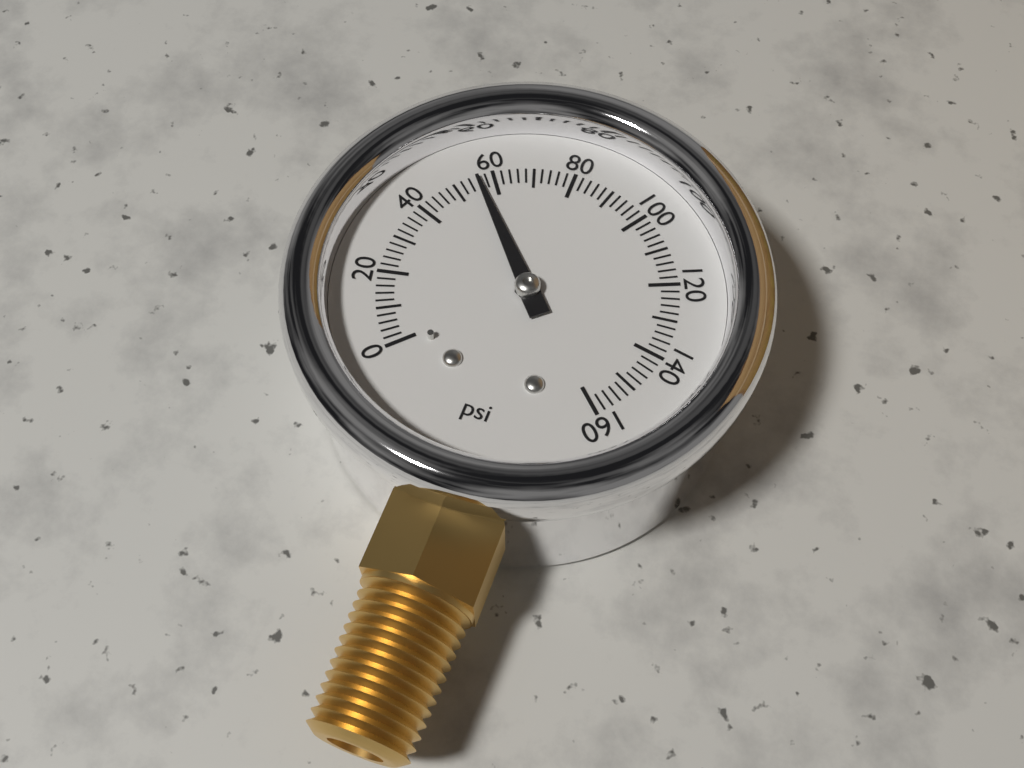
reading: 56 psi
